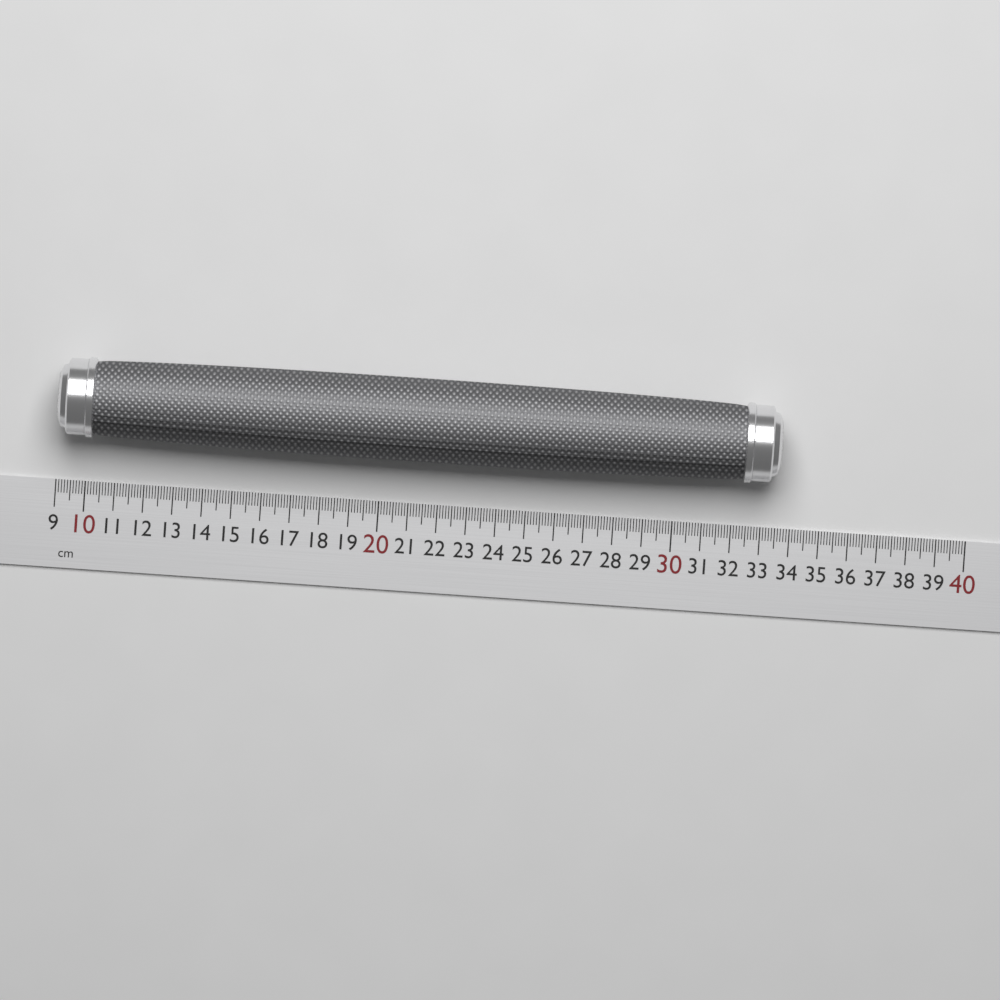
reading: 33.5 cm
